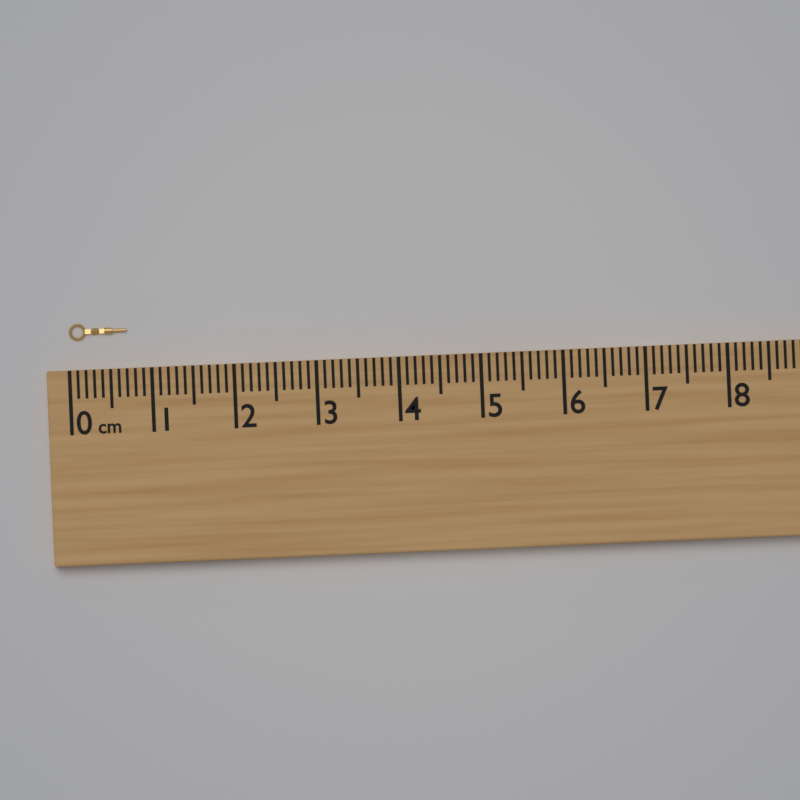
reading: 0.7 cm
